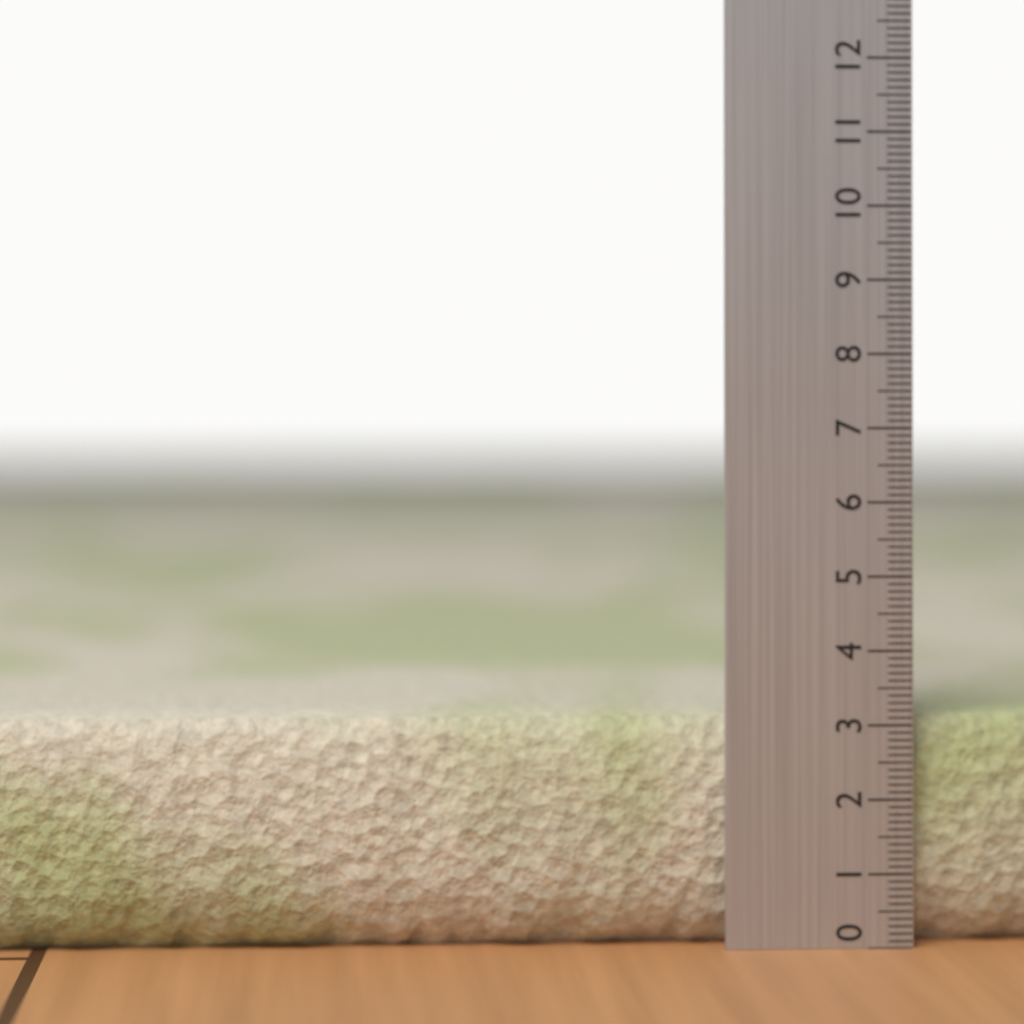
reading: 3.1 (no unit)
